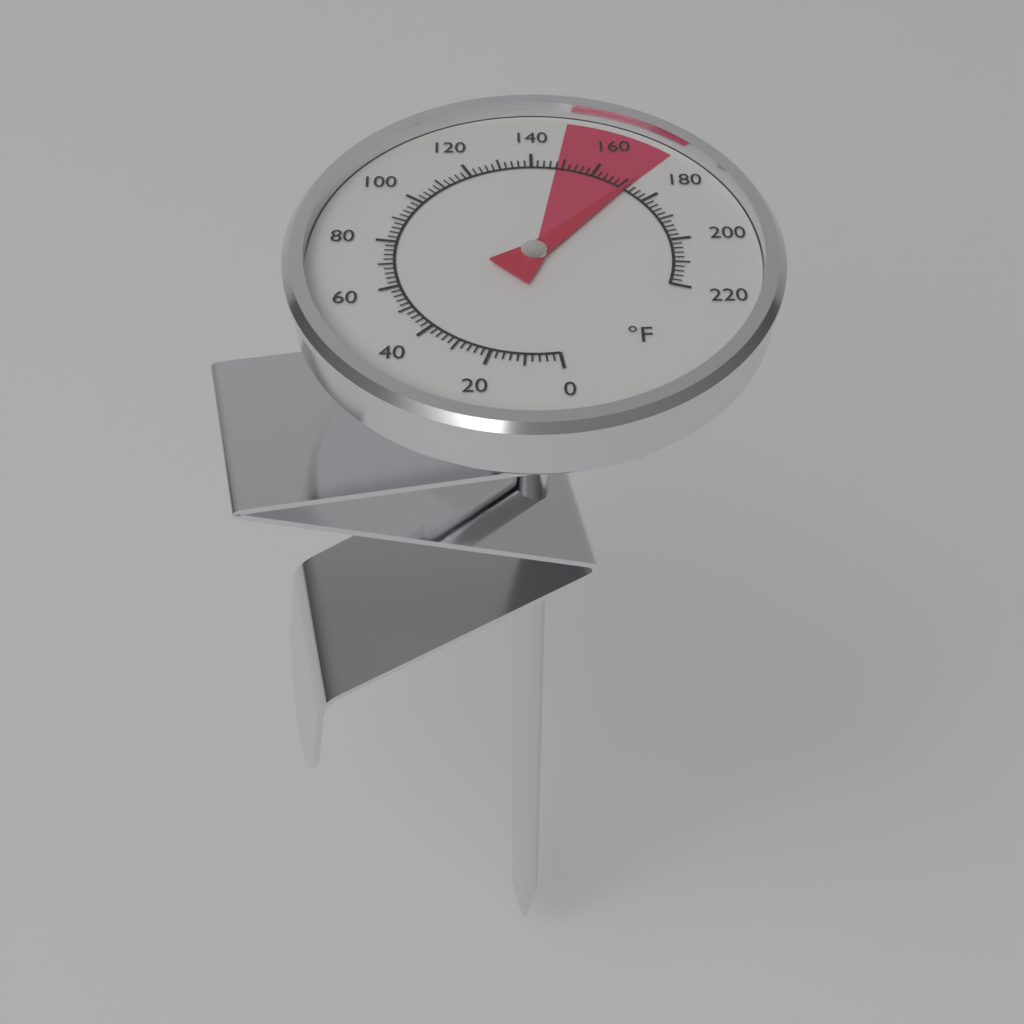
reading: 172 °F
